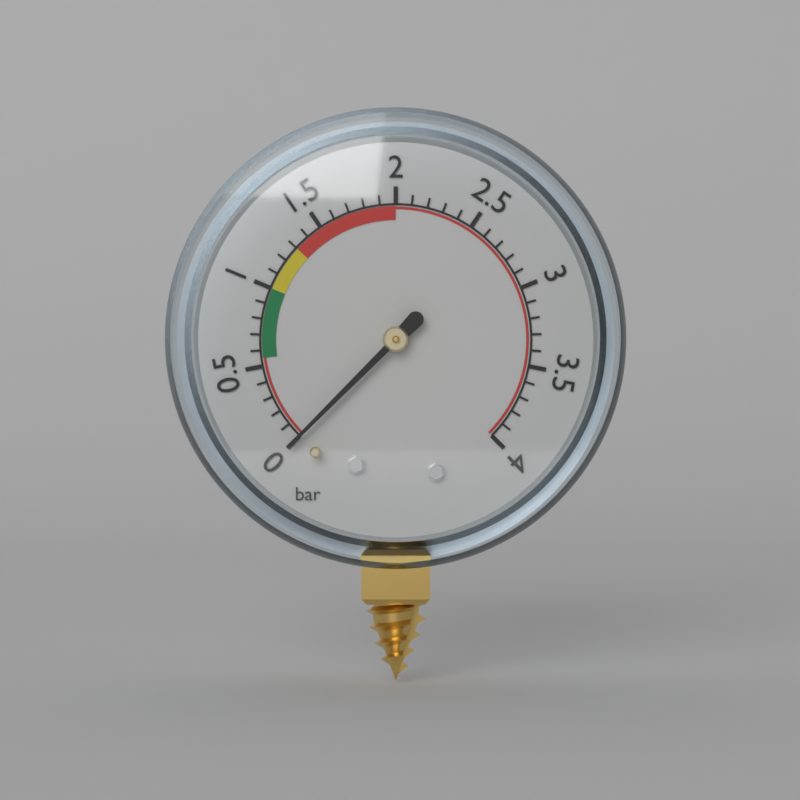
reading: 0.0 bar
